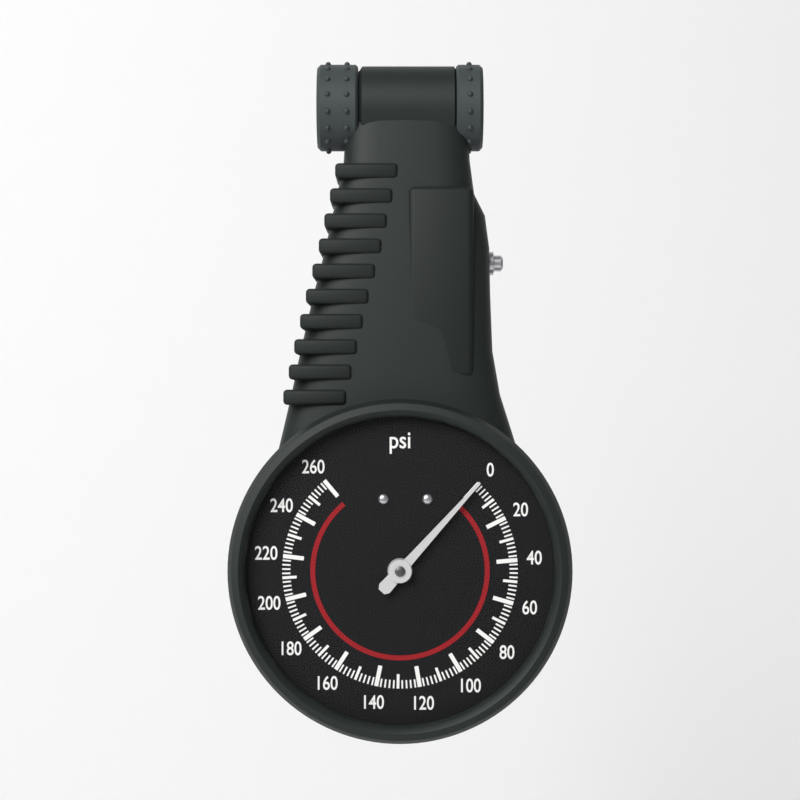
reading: 0 psi
